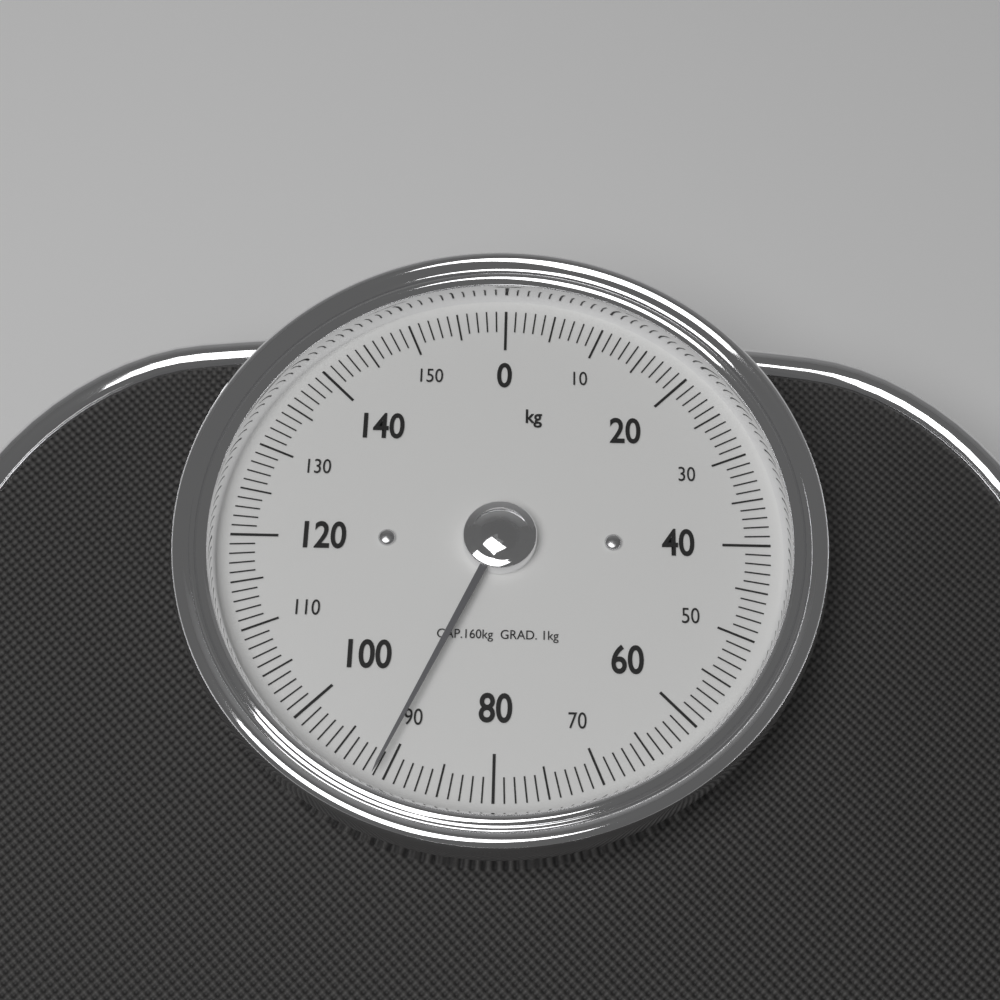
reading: 91 kg
